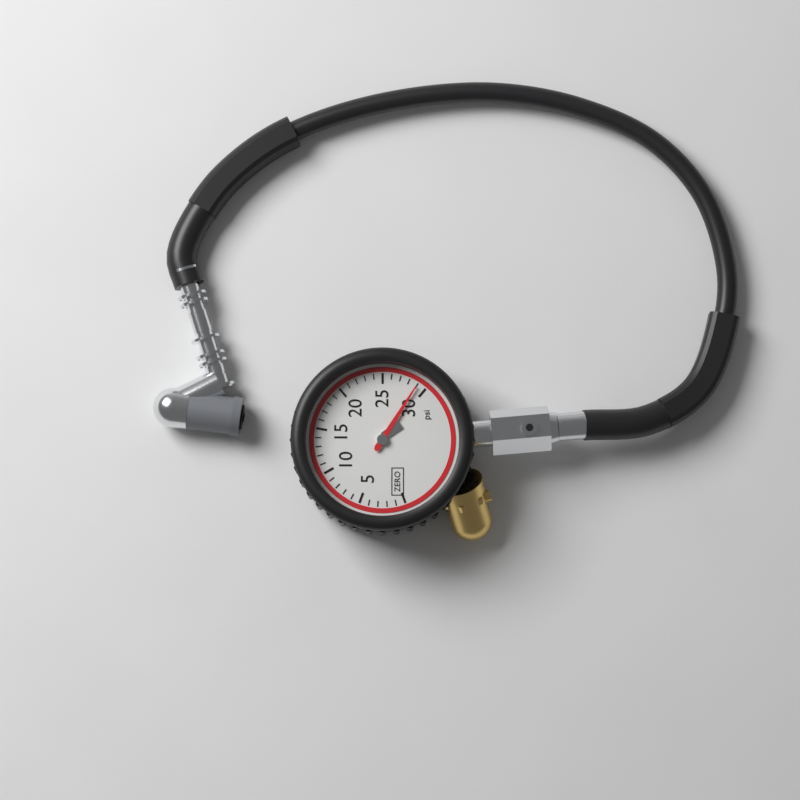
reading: 29 psi
